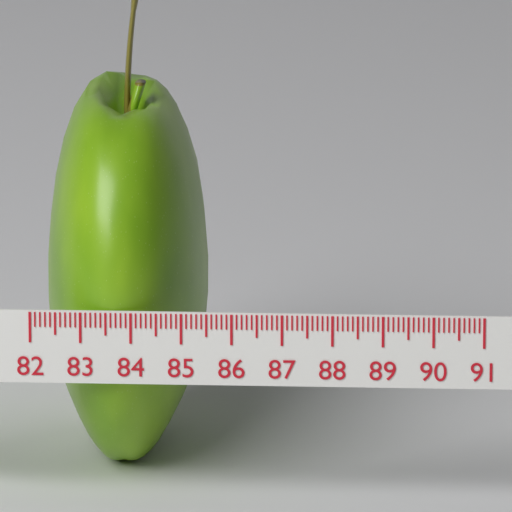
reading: 85.3 (no unit)
